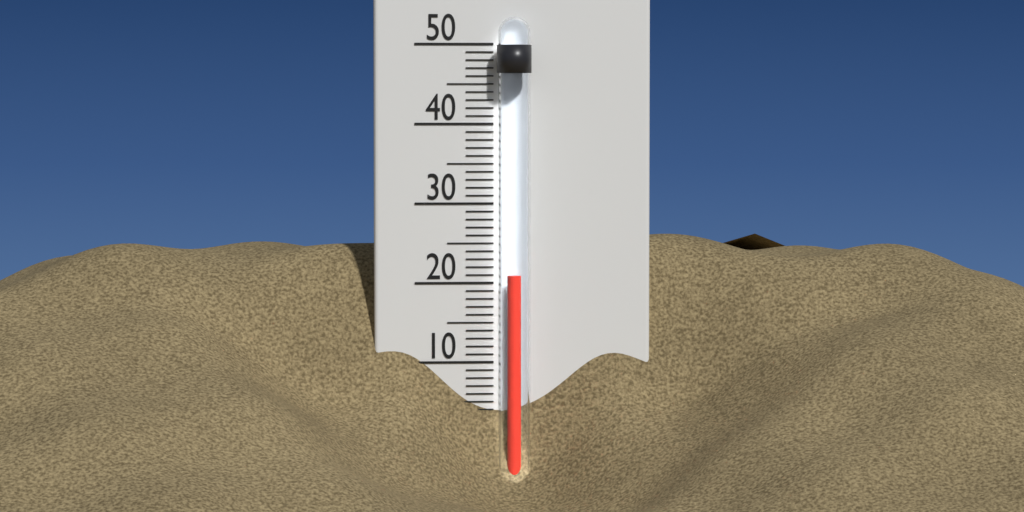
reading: 21 °C
